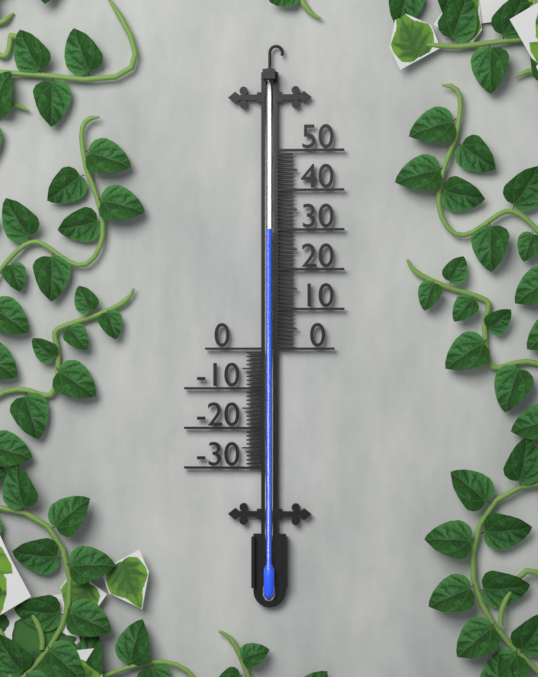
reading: 30 (no unit)
